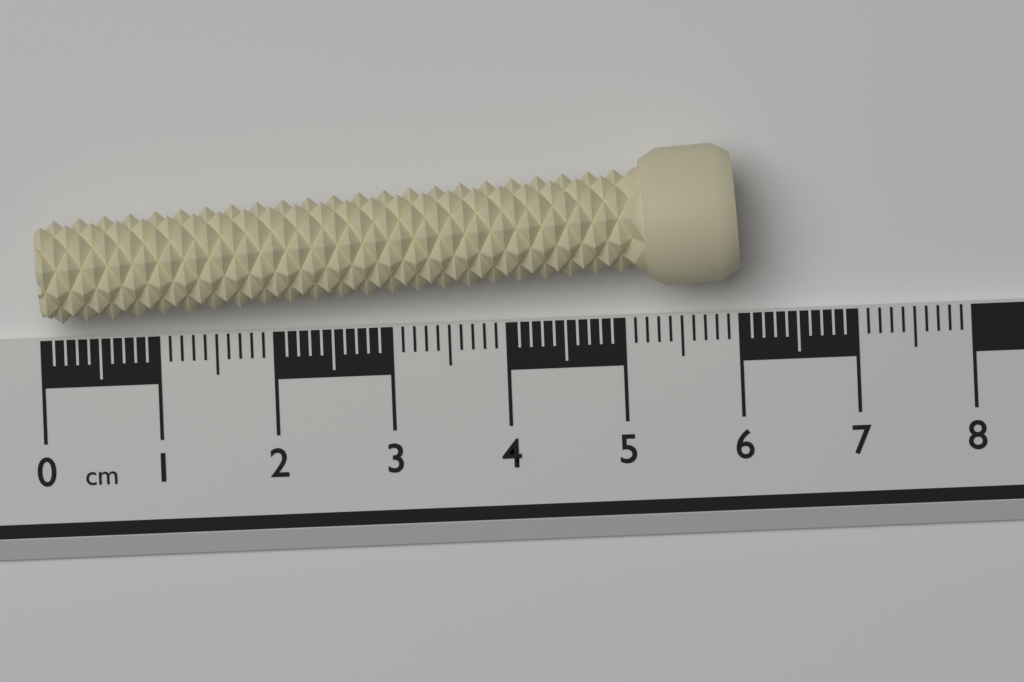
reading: 6.0 cm
